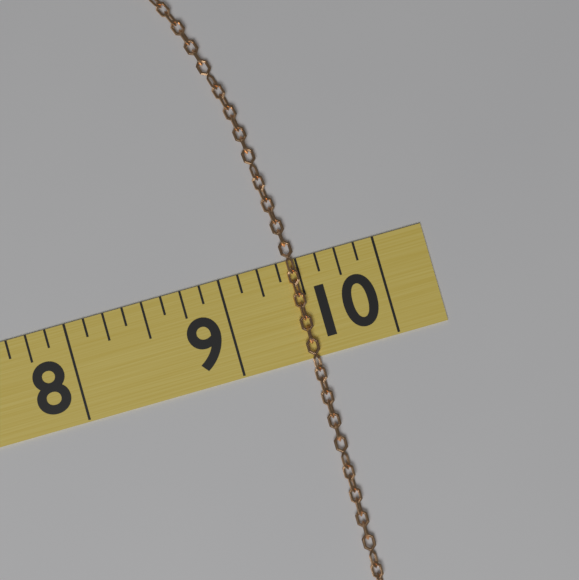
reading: 9.500 (no unit)
